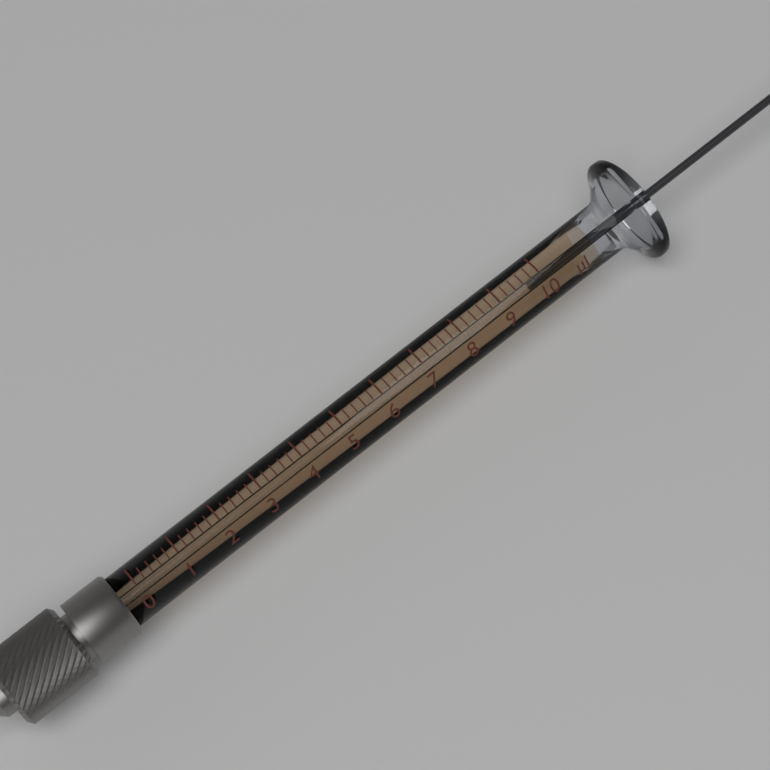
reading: 9.8 µl
